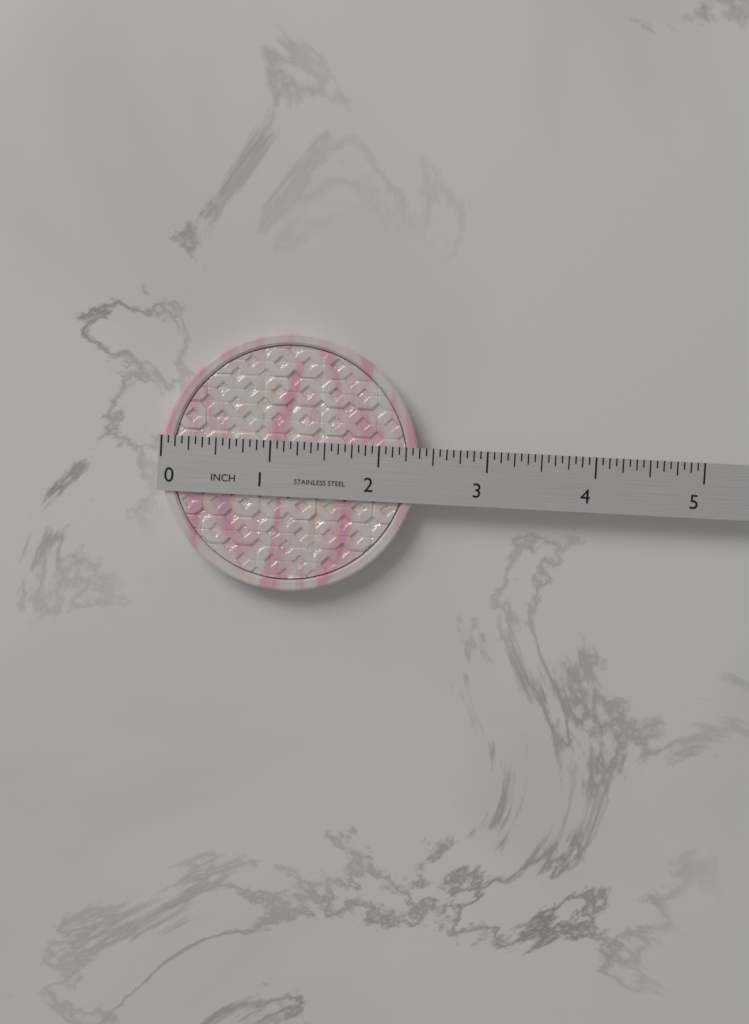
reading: 2.3750 in
